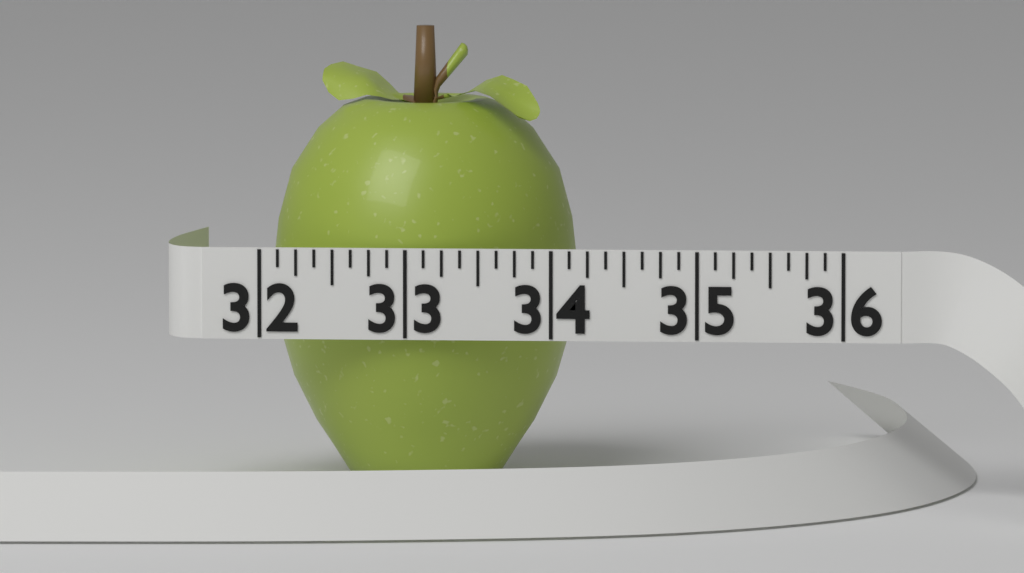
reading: 34.125 (no unit)
